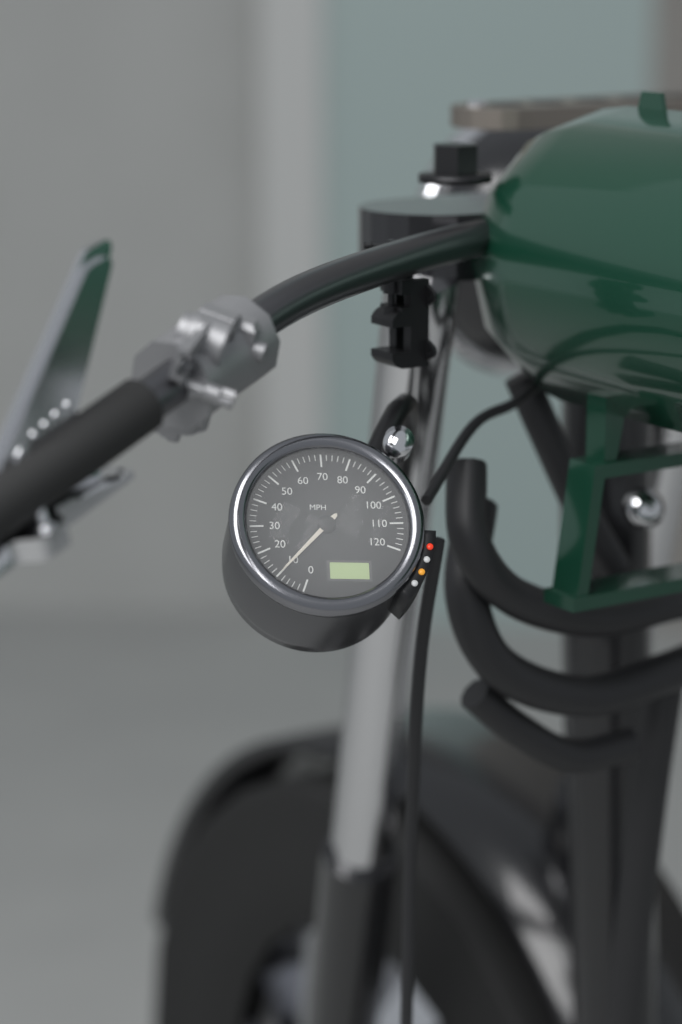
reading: 10 MPH
